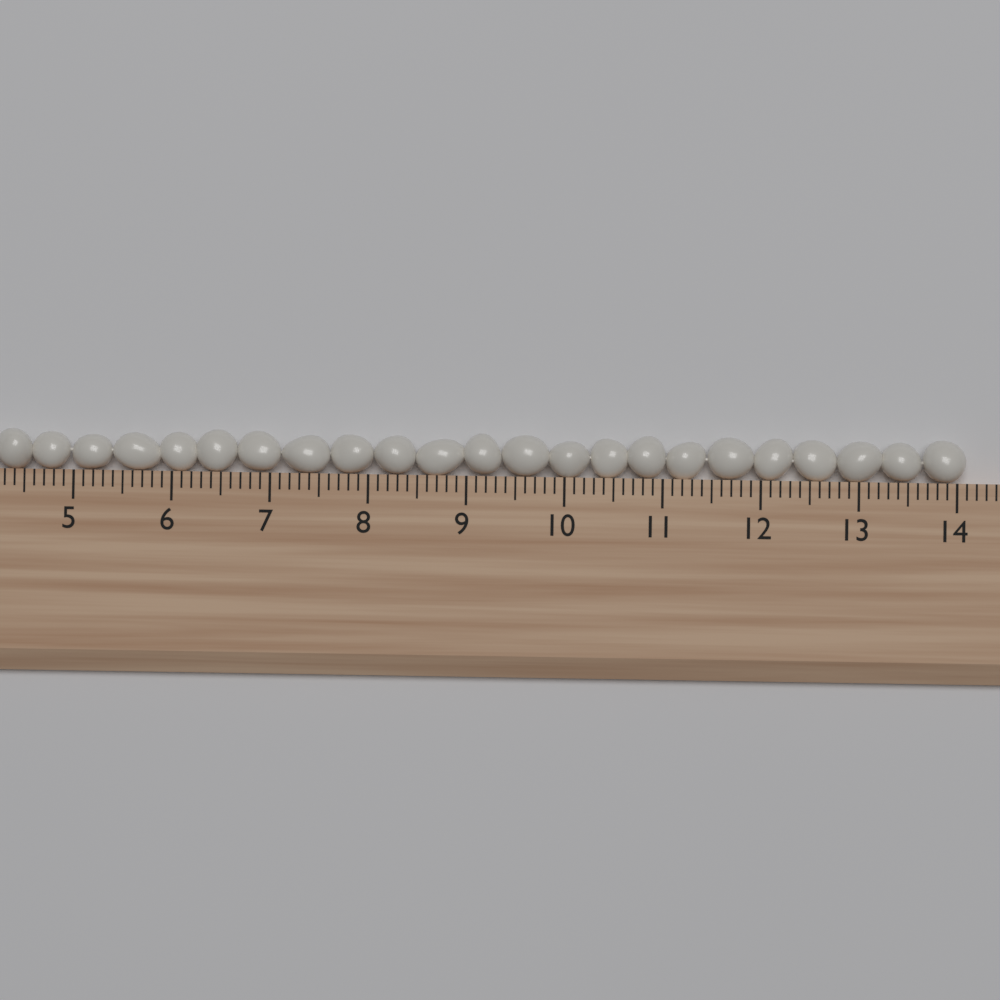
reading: 14.1 (no unit)
